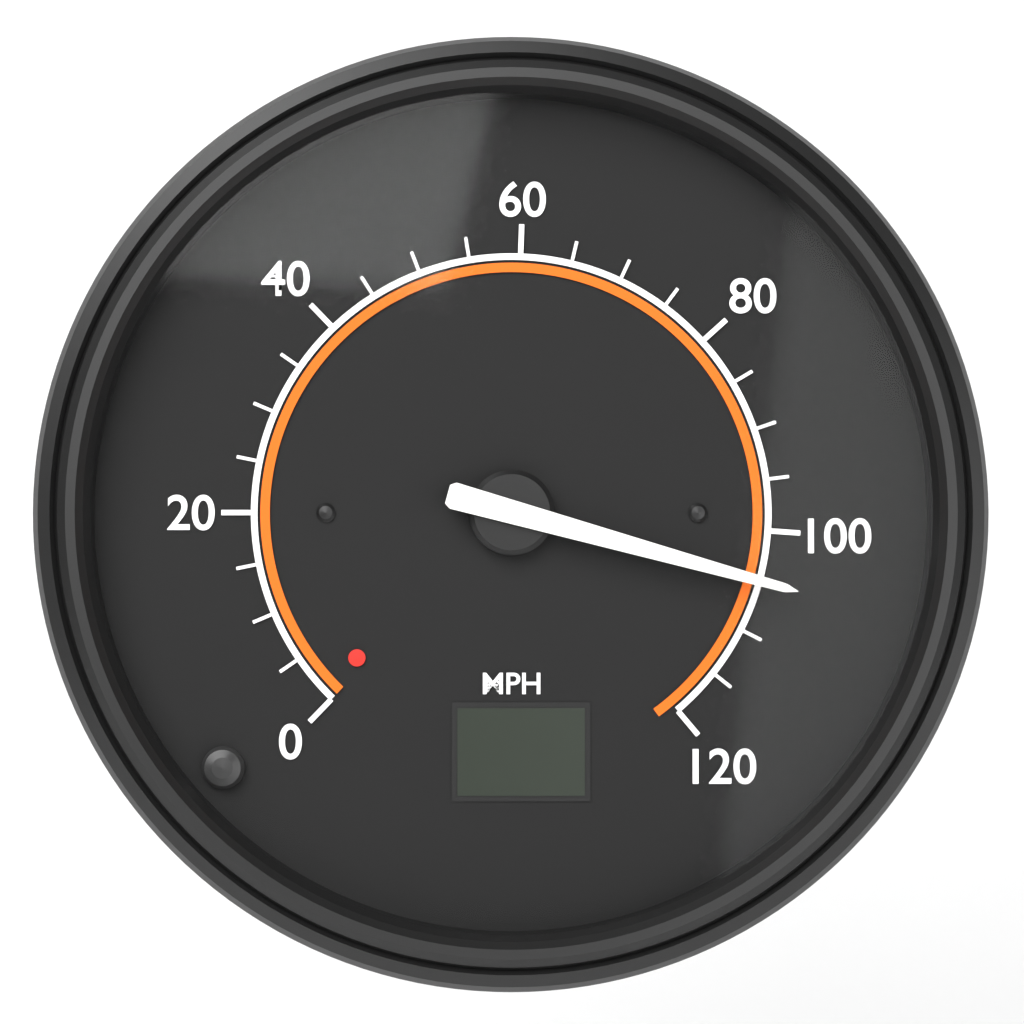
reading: 105 MPH
